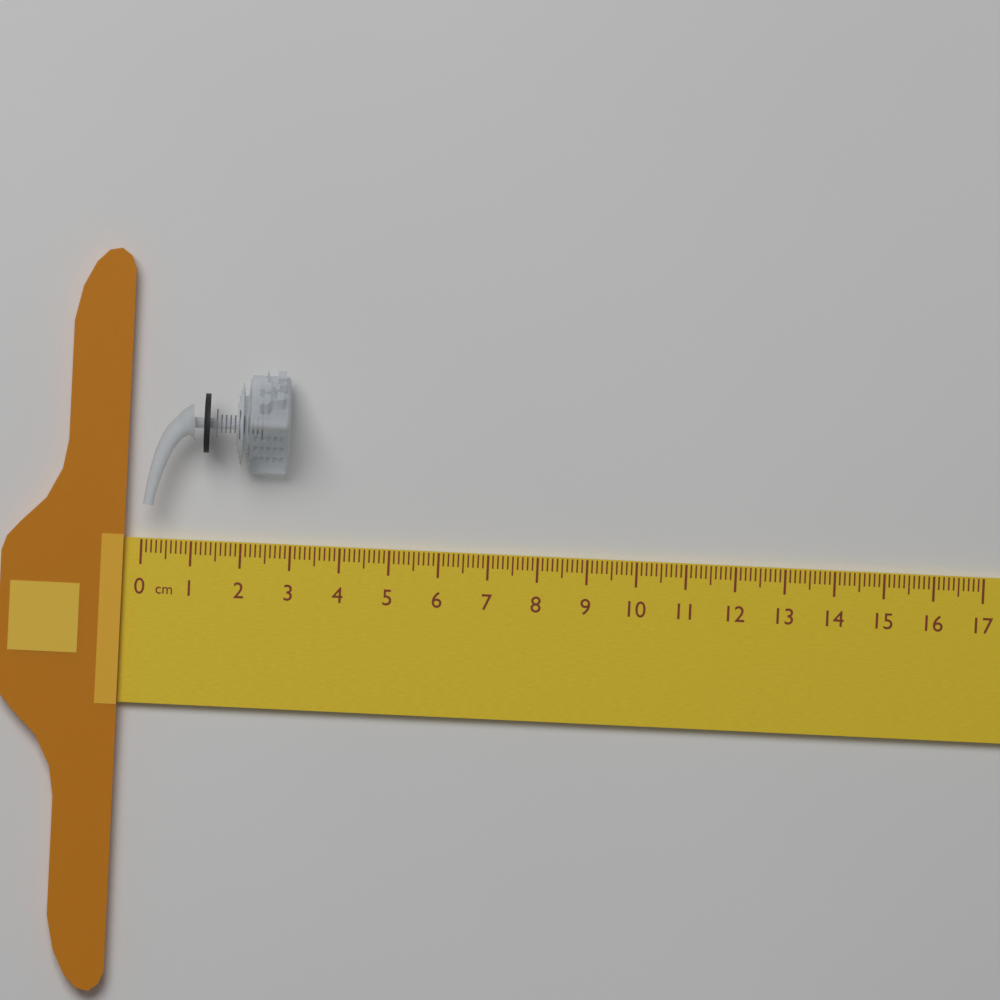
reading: 2.9 cm
